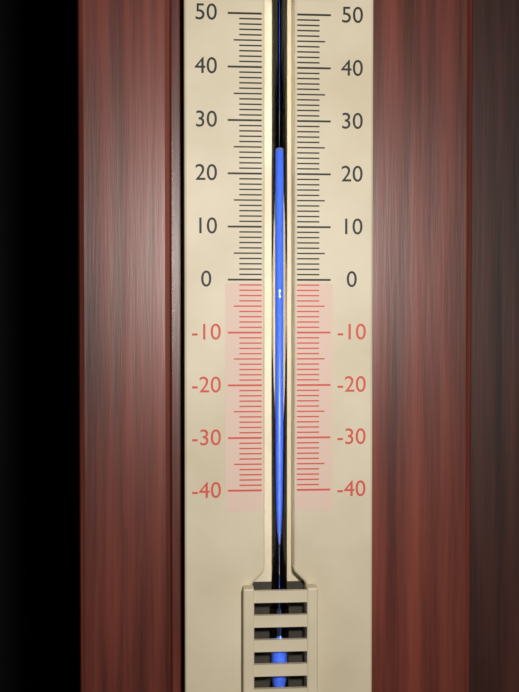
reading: 24 (no unit)
